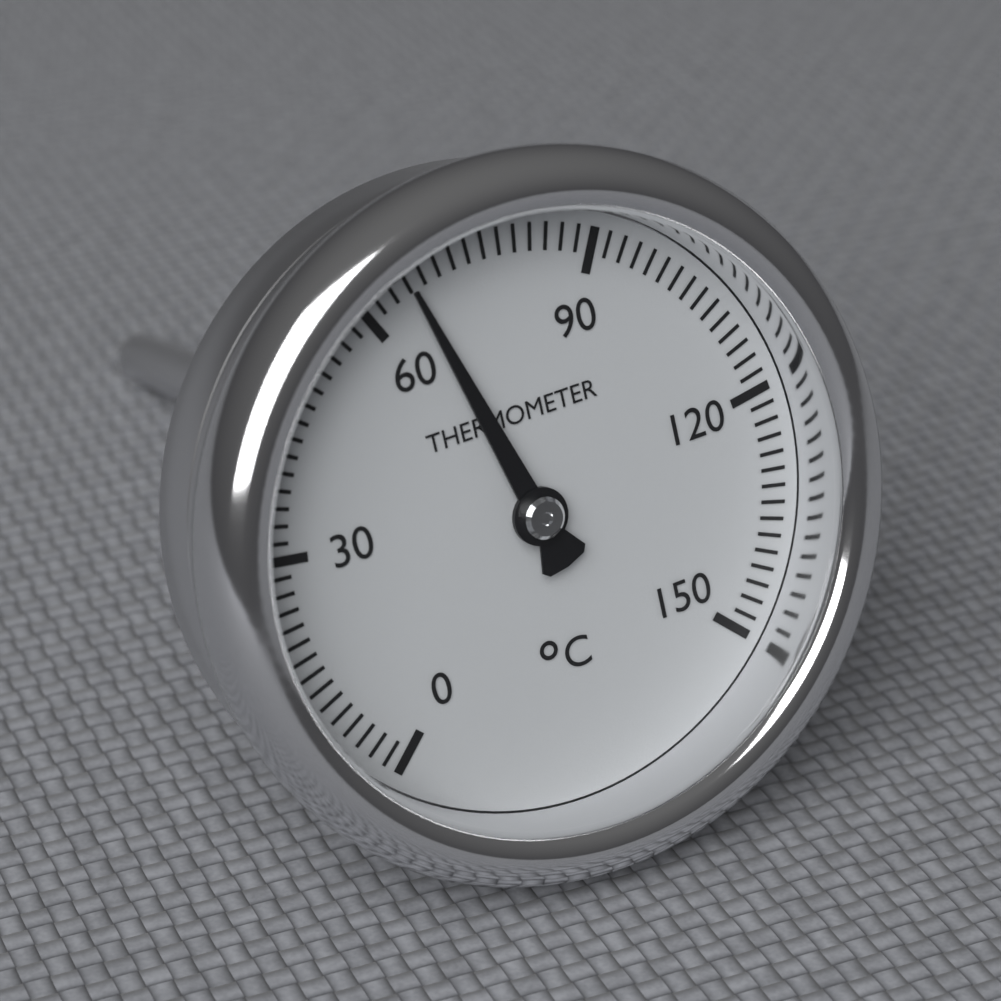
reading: 66 °C
